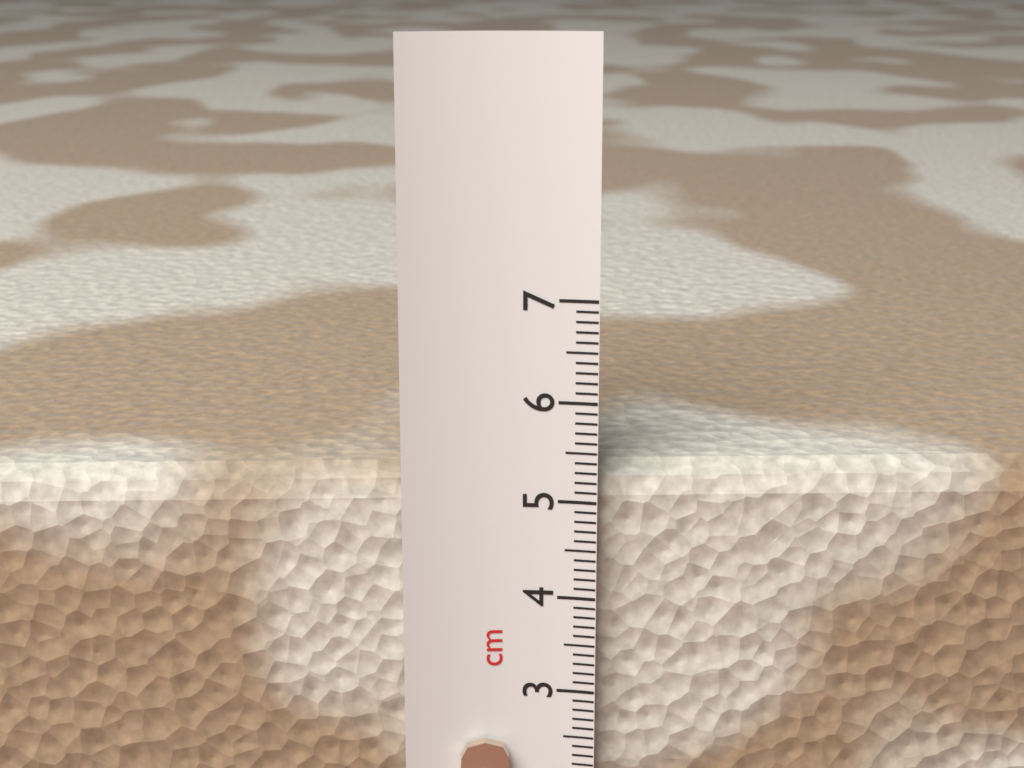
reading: 5.3 cm
